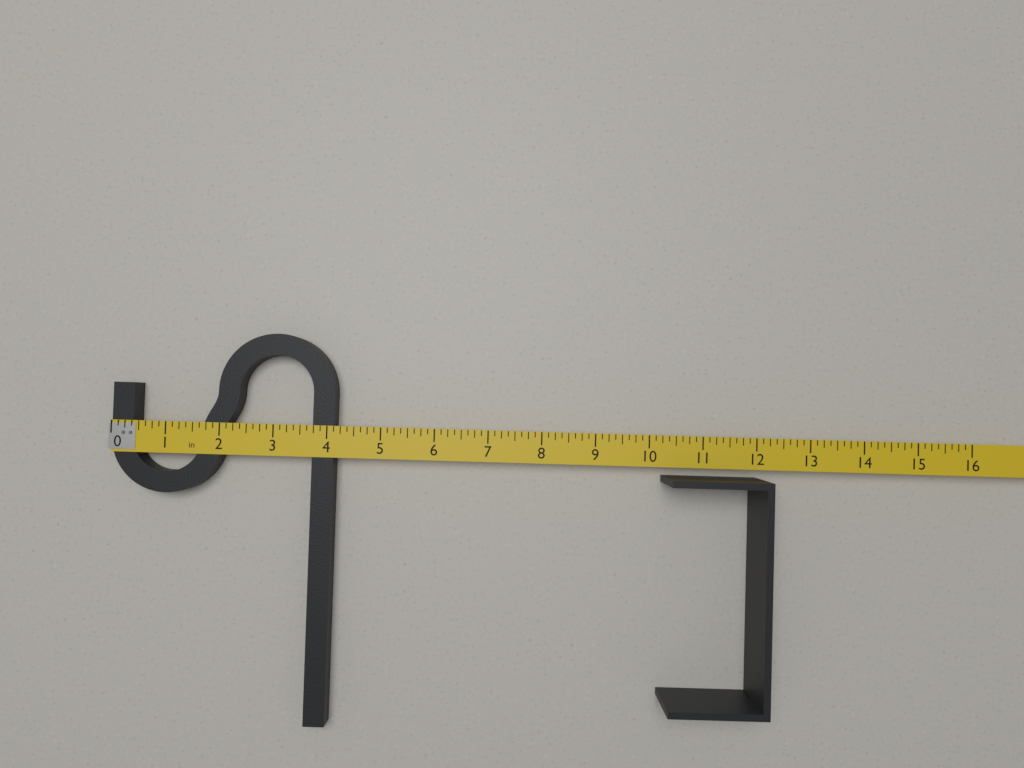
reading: 4.125 in
